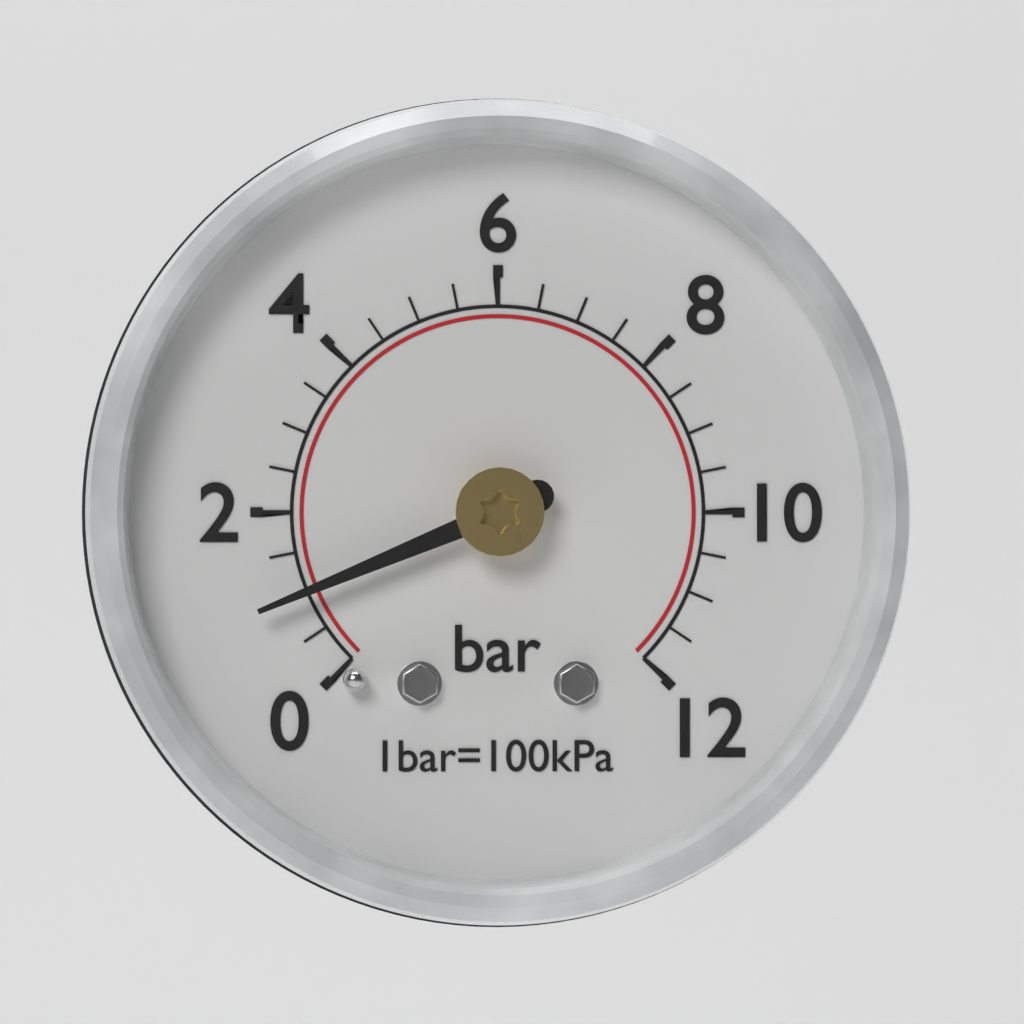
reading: 1.0 bar
